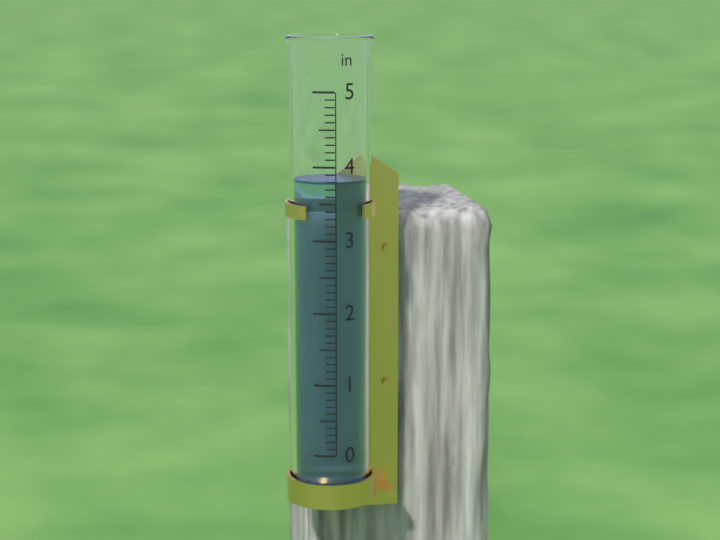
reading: 3.8 in
